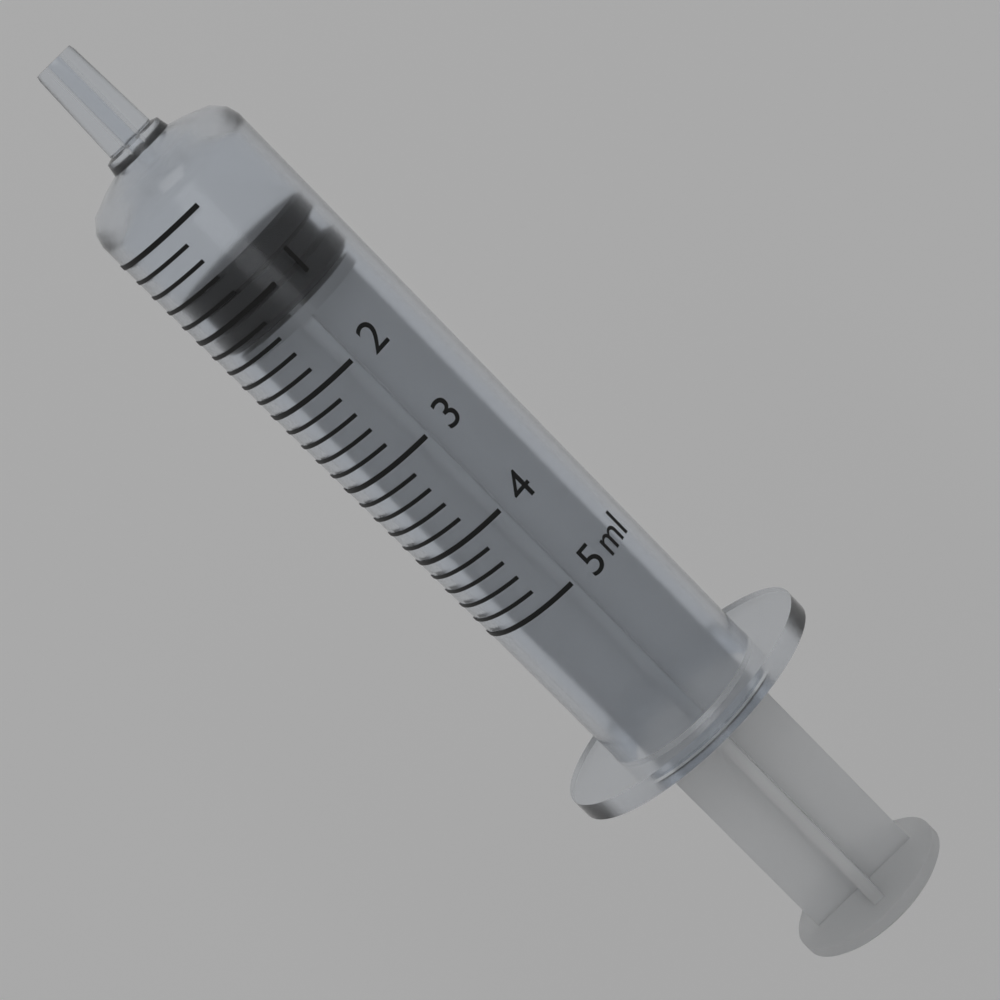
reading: 0.6 ml
